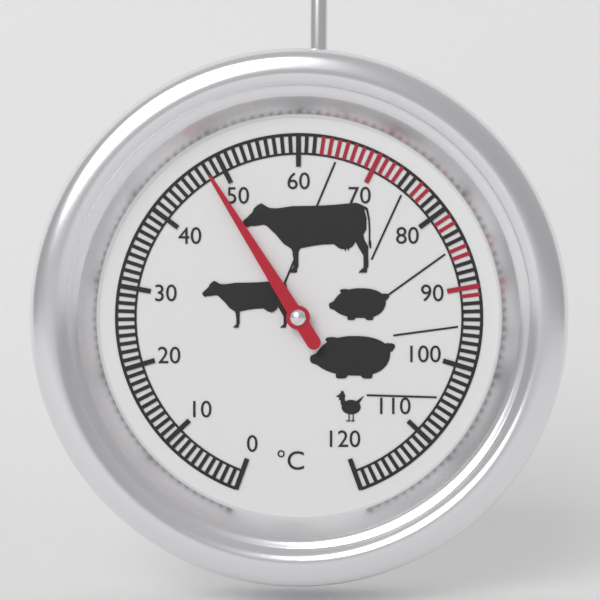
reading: 48 °C
